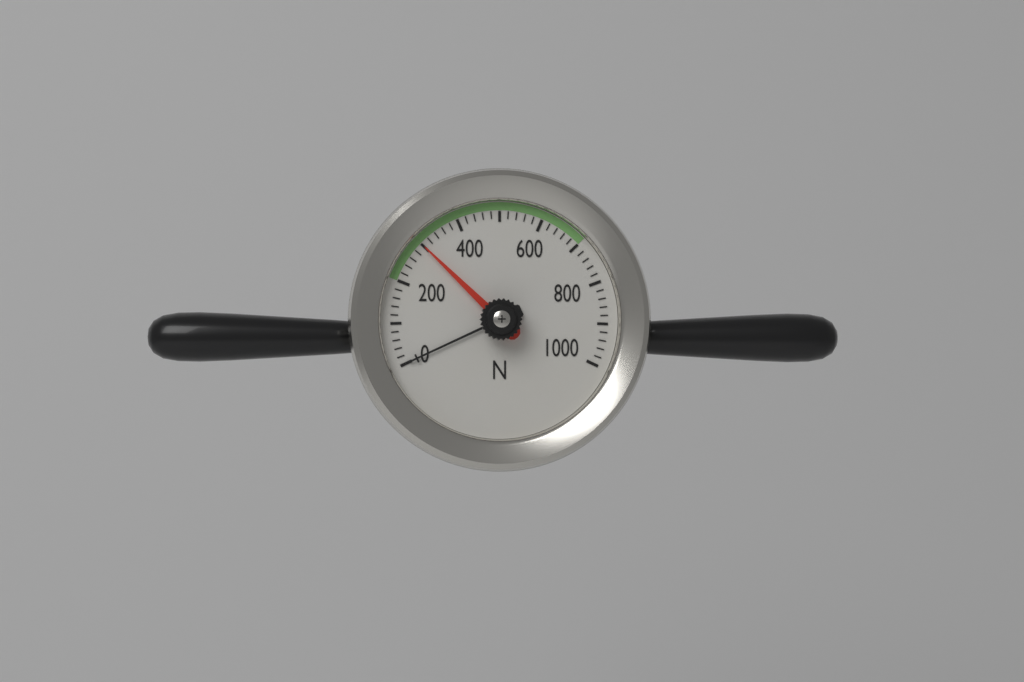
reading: 300 N
